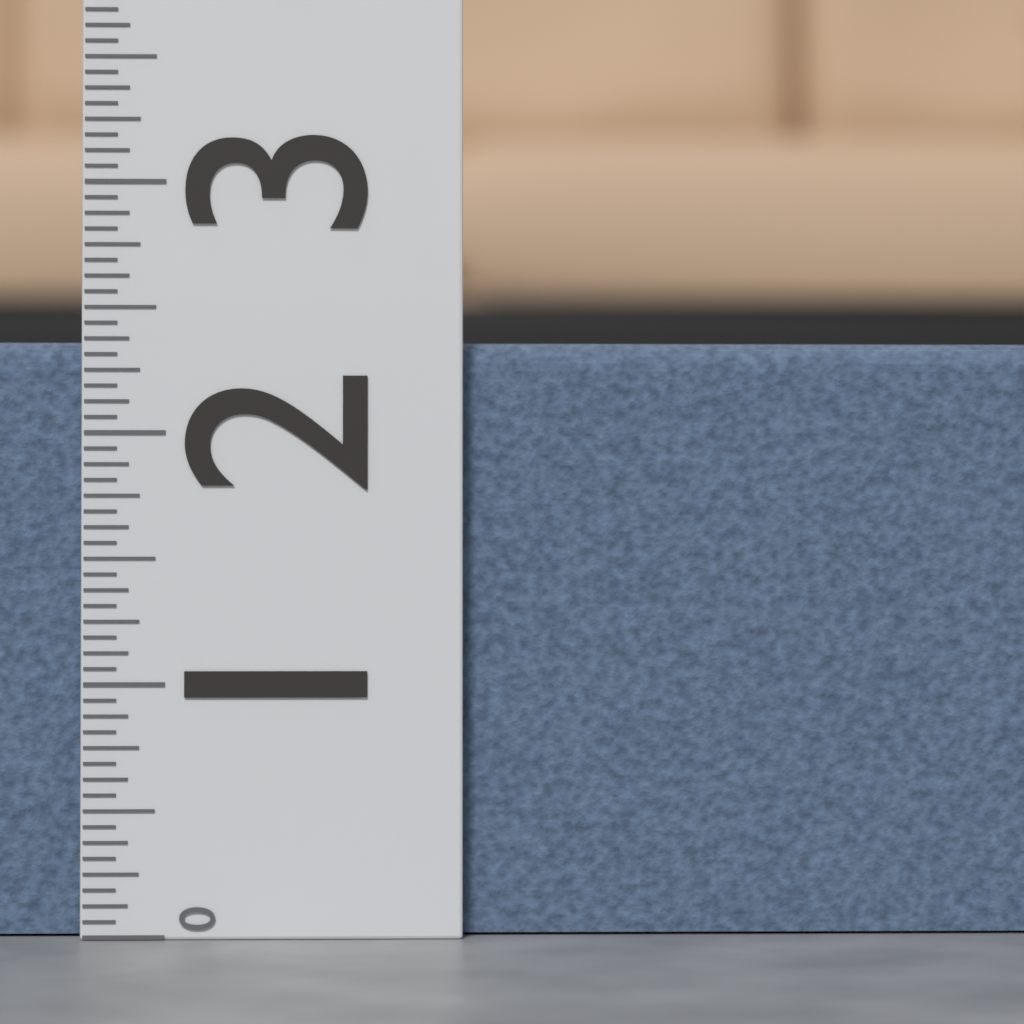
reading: 2.3750 (no unit)
